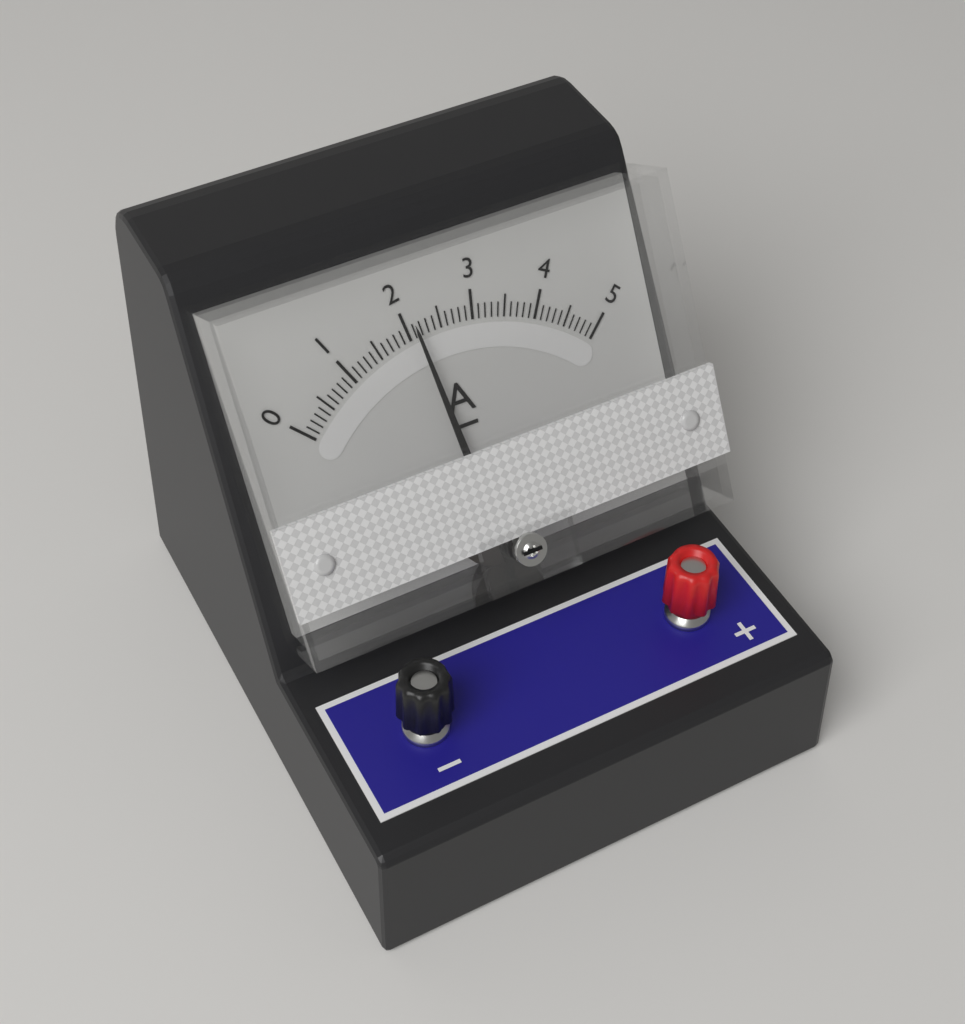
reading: 2.1 A
